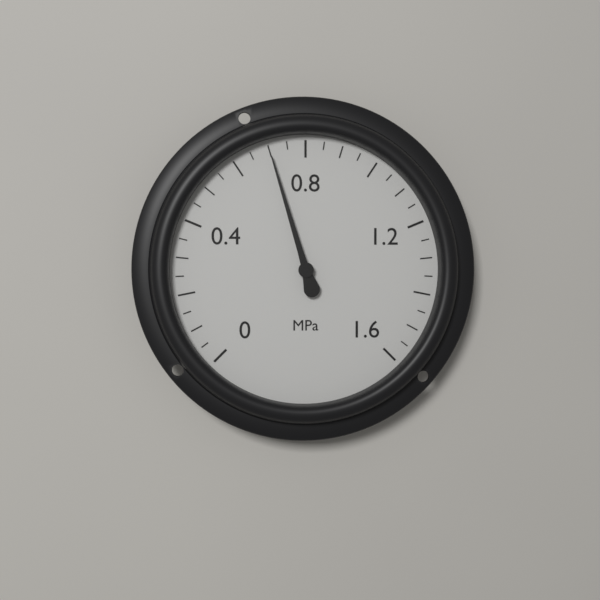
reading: 0.70 MPa
